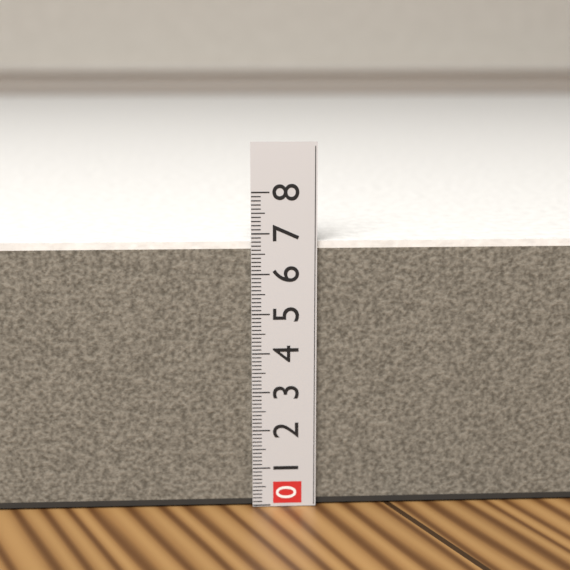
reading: 6.8 (no unit)
